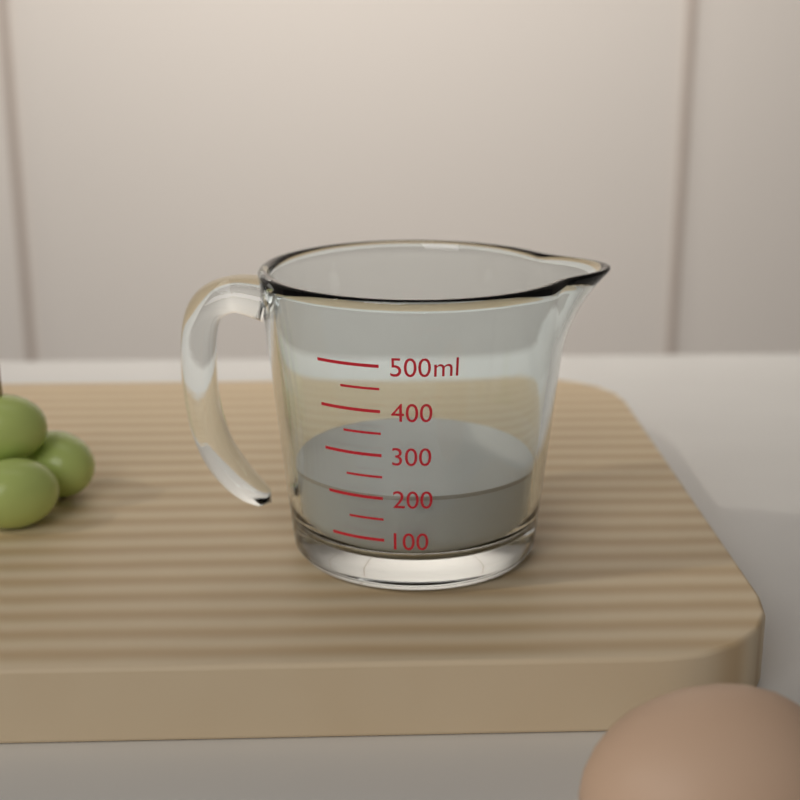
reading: 200 ml
